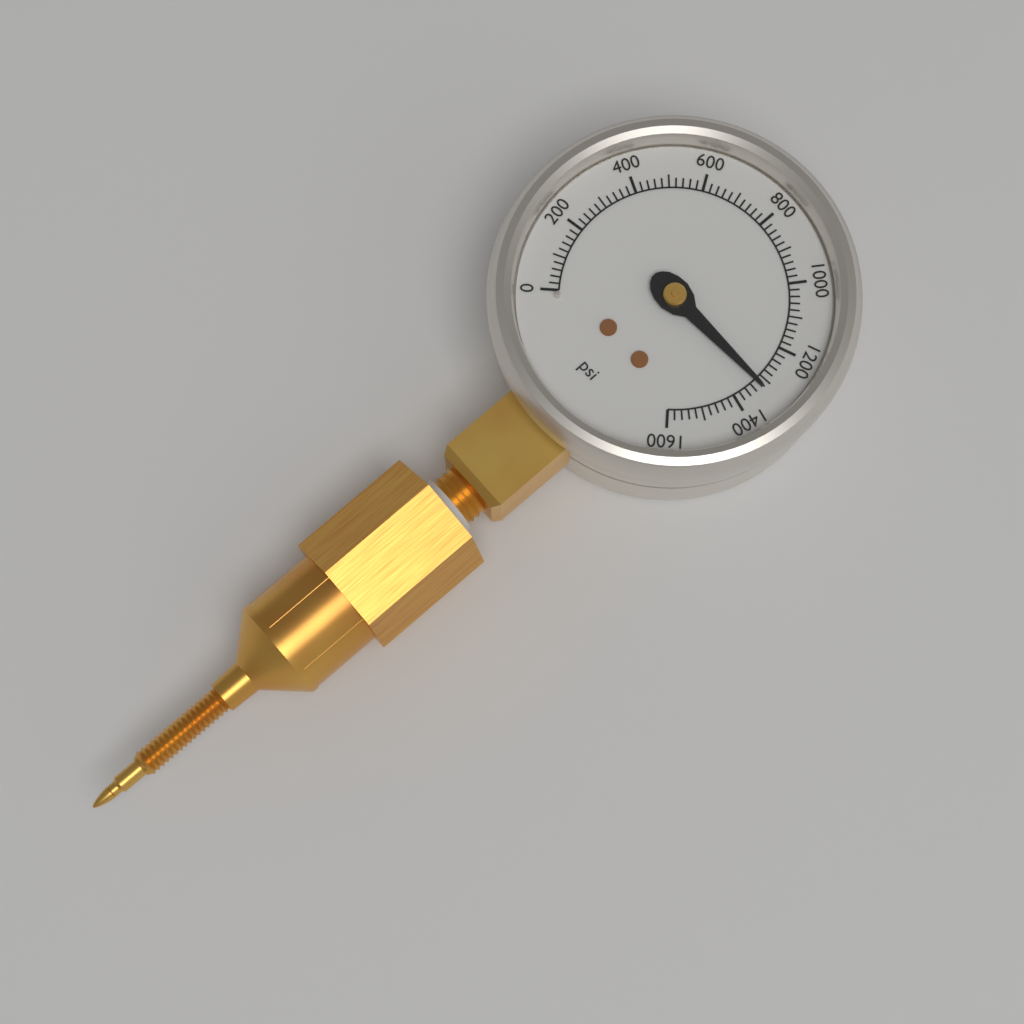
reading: 1320 psi
